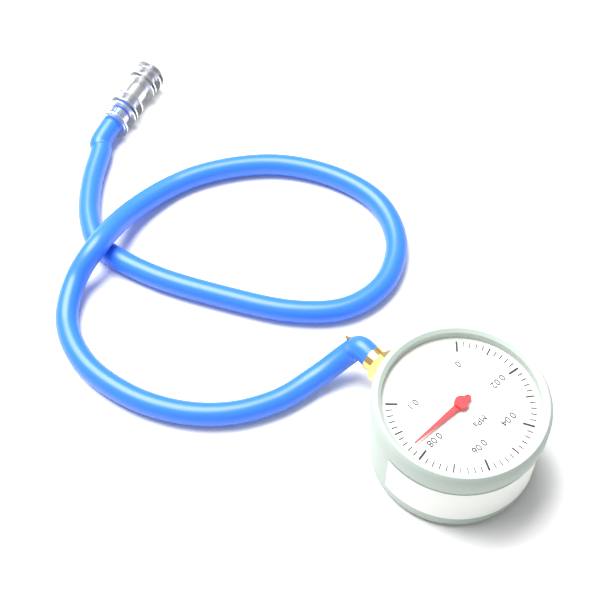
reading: 0.084 MPa
